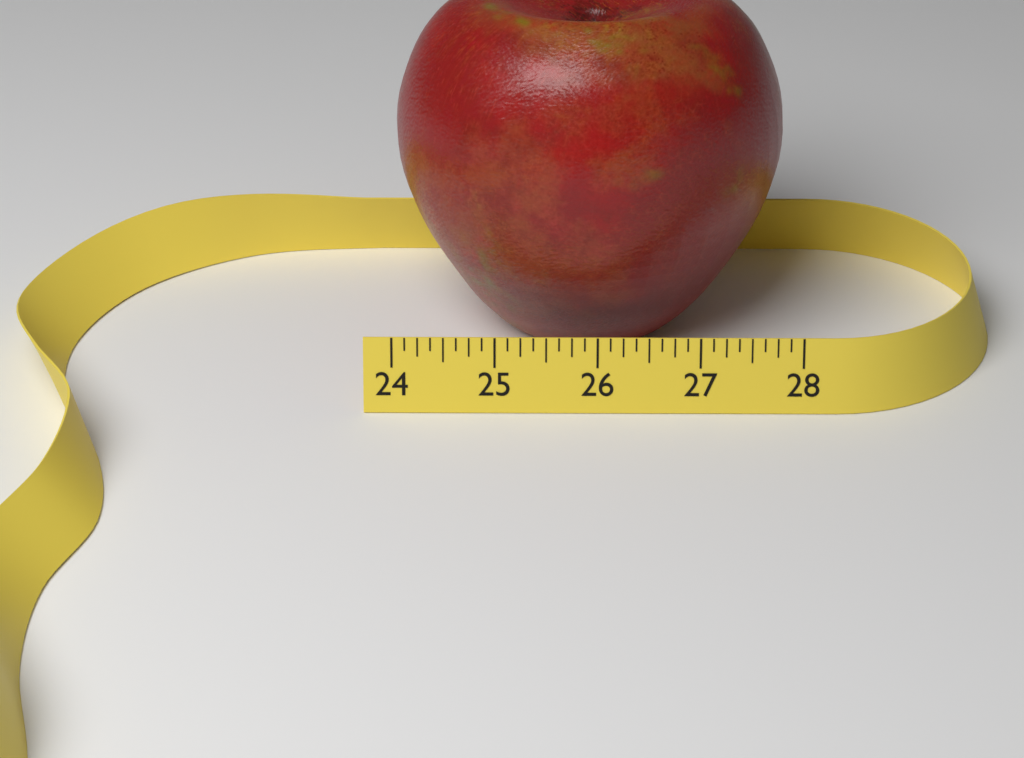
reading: 27.875 (no unit)
